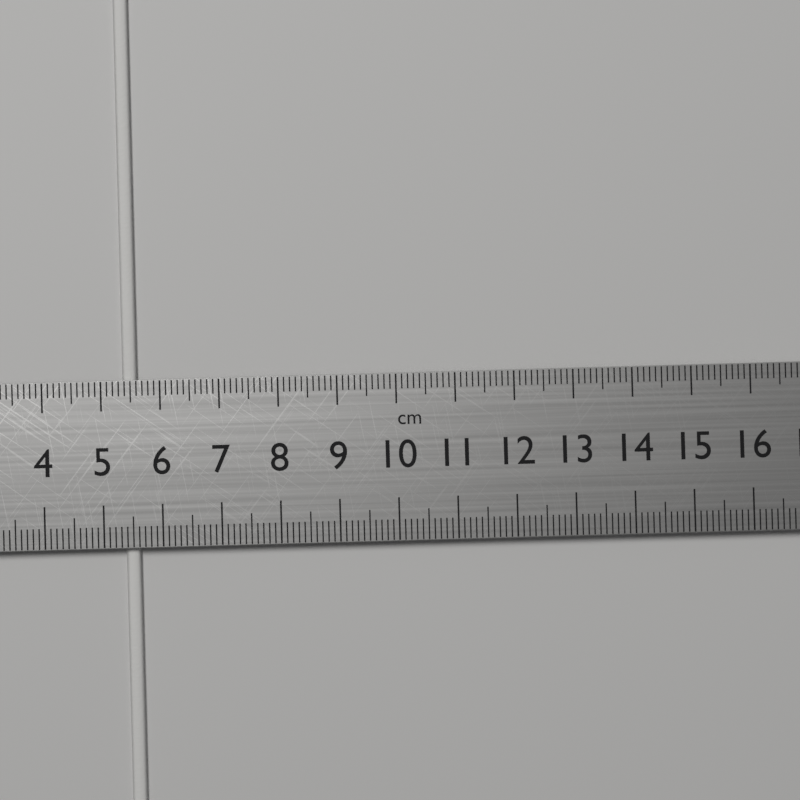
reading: 5.6 cm
